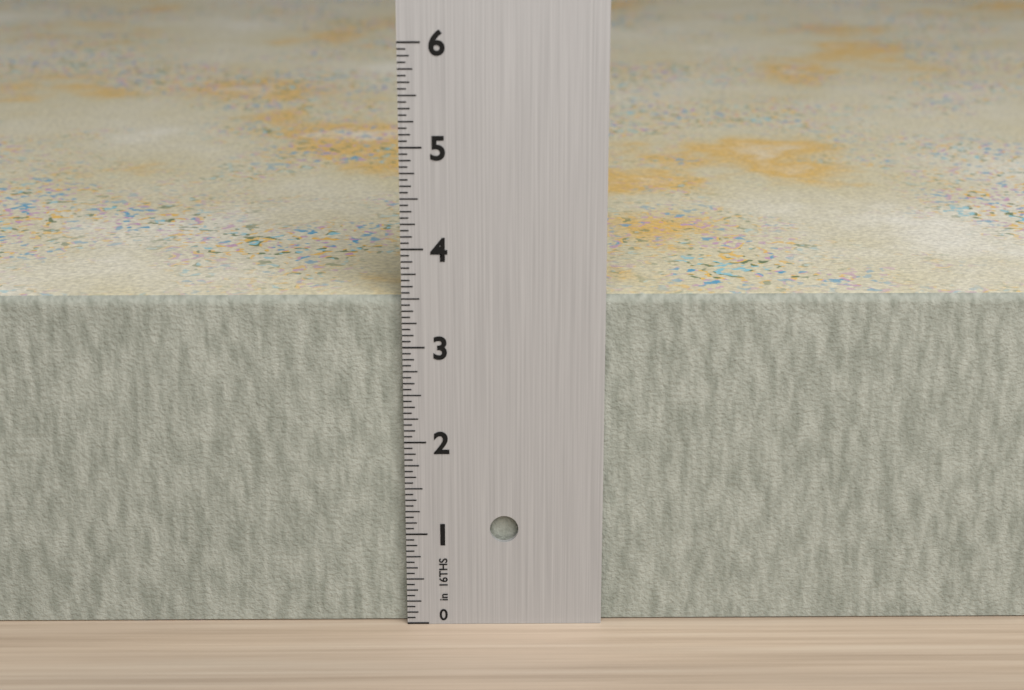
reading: 3.5000 in
